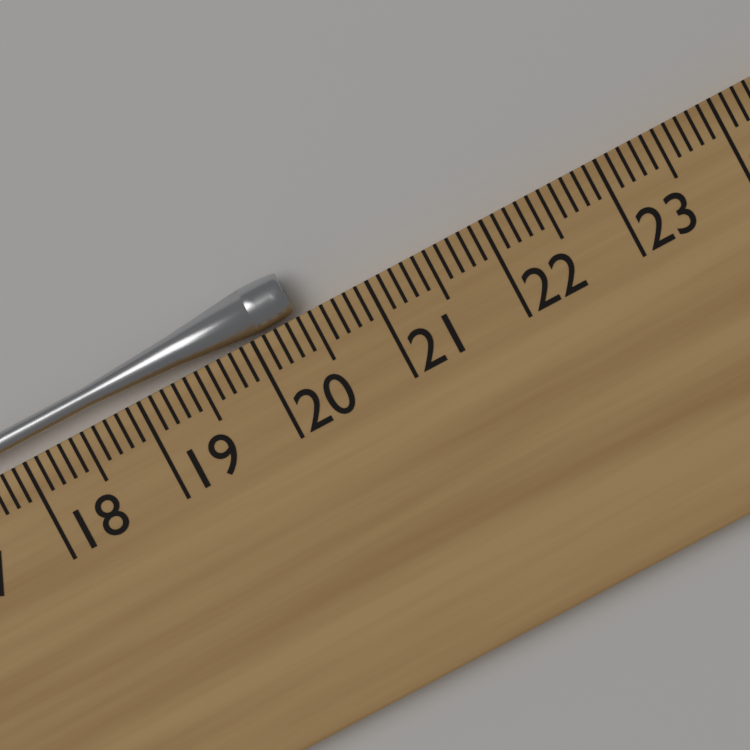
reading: 20.4 cm
